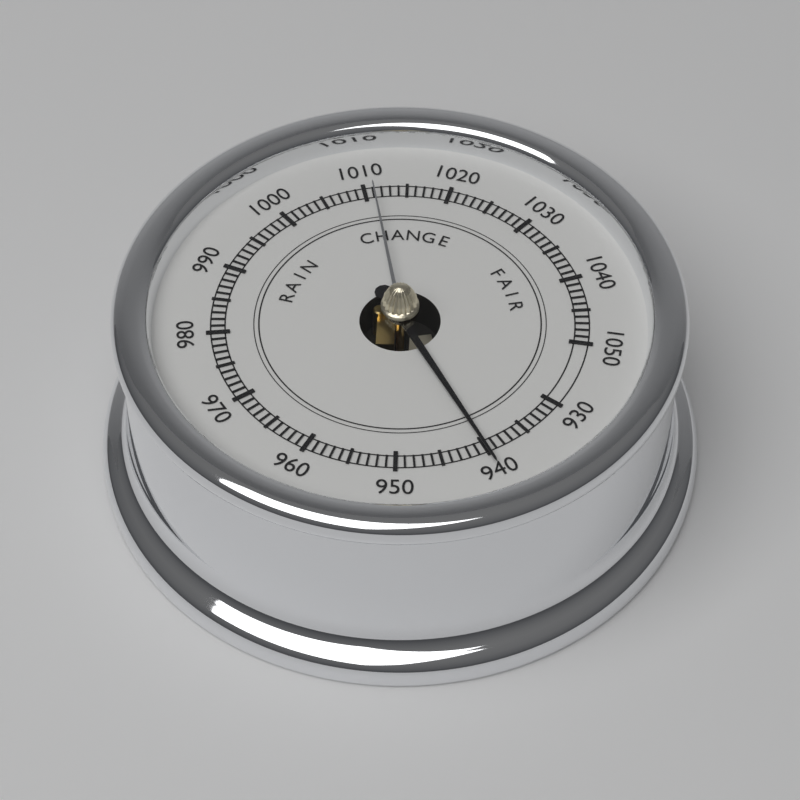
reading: 940 (no unit)
